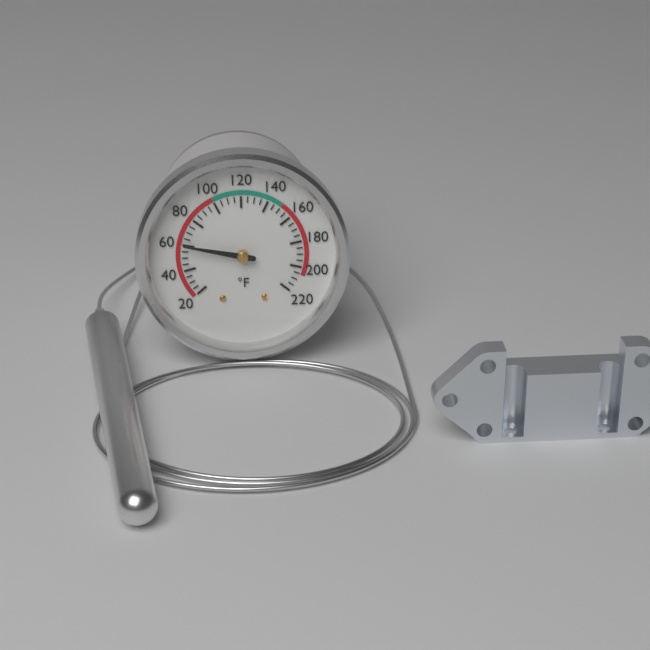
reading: 60 °F
